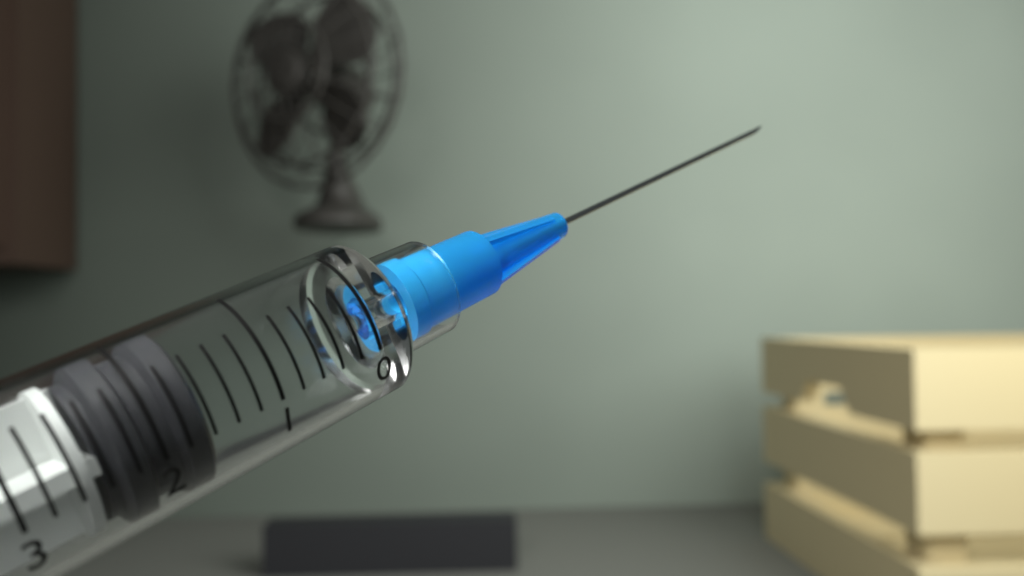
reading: 1.6 ml
